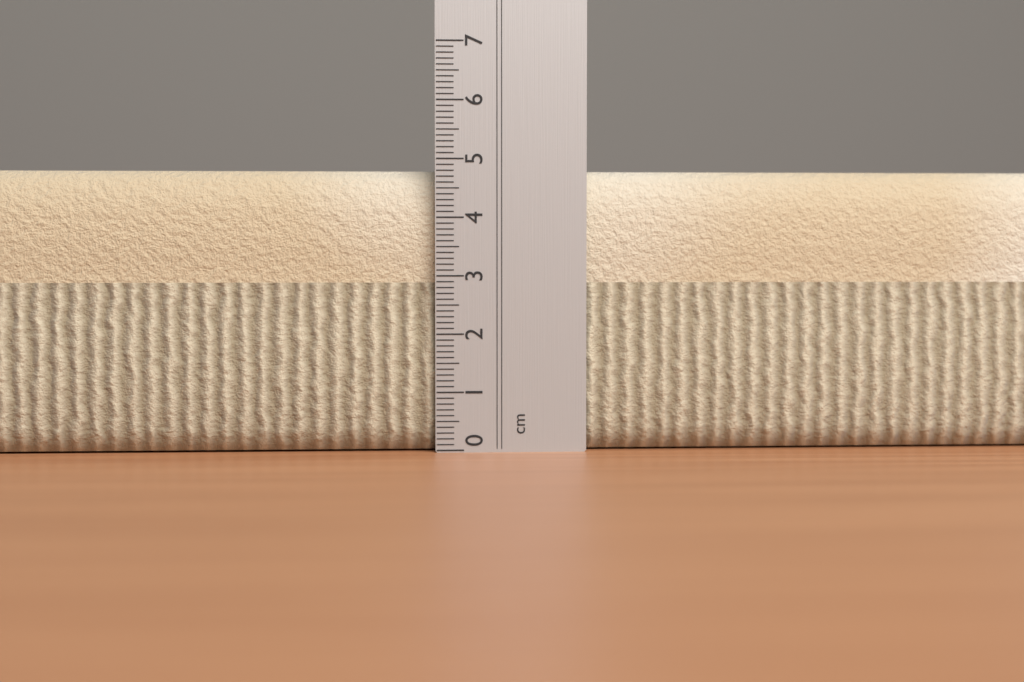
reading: 4.8 cm
